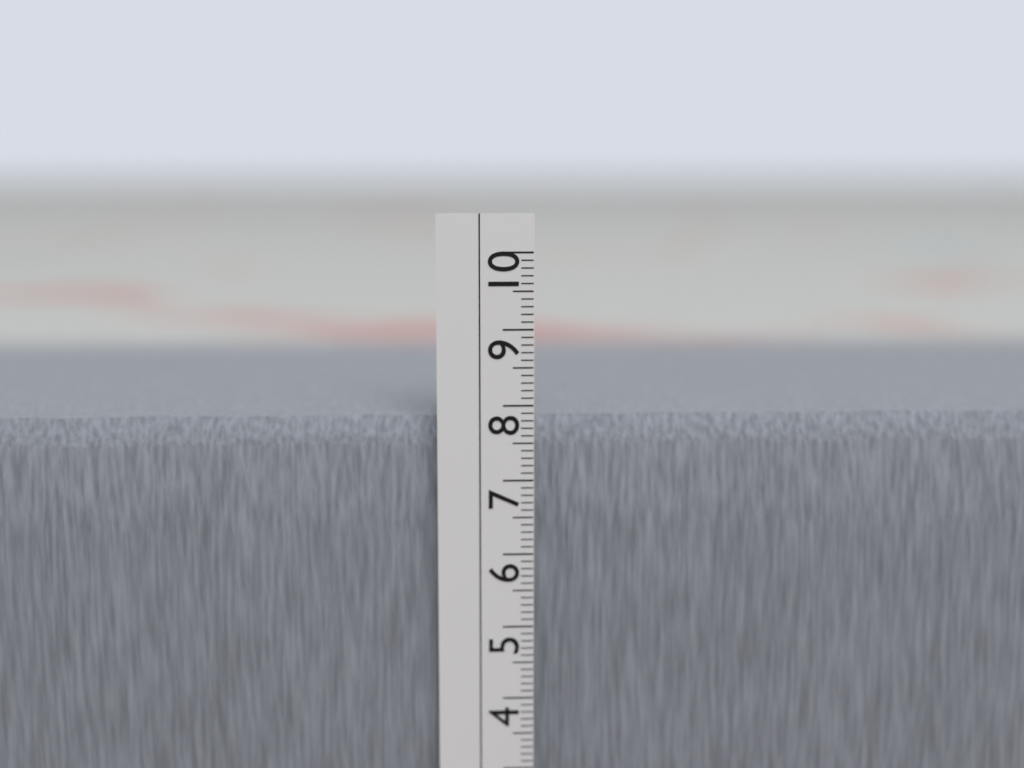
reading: 7.8 cm
